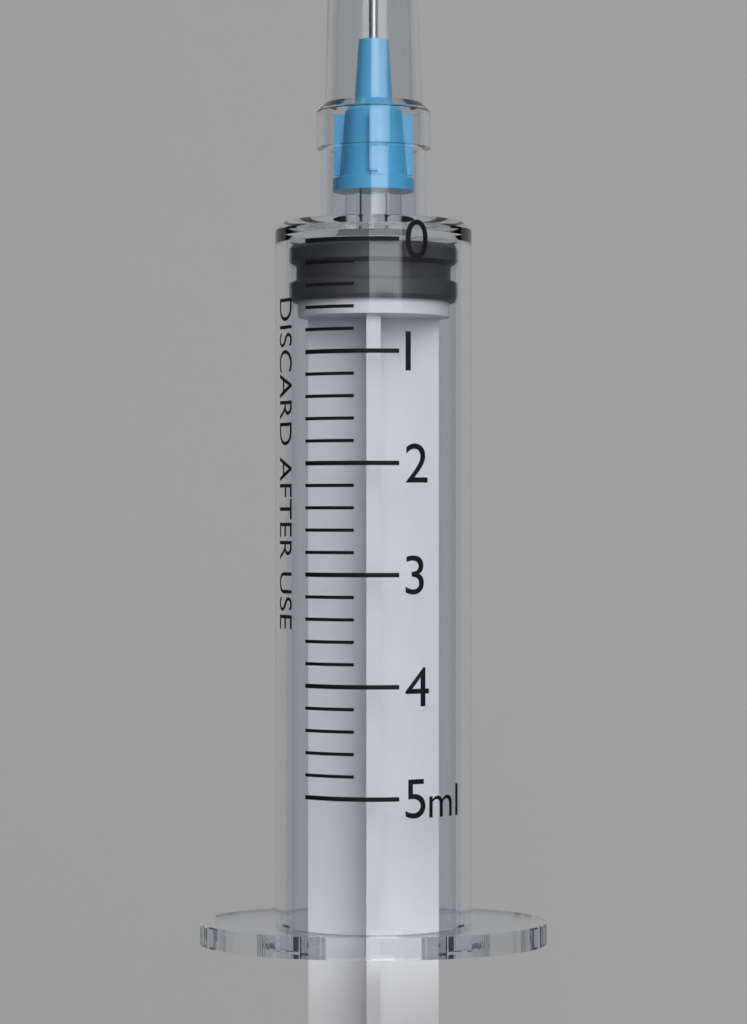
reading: 0.0 ml
